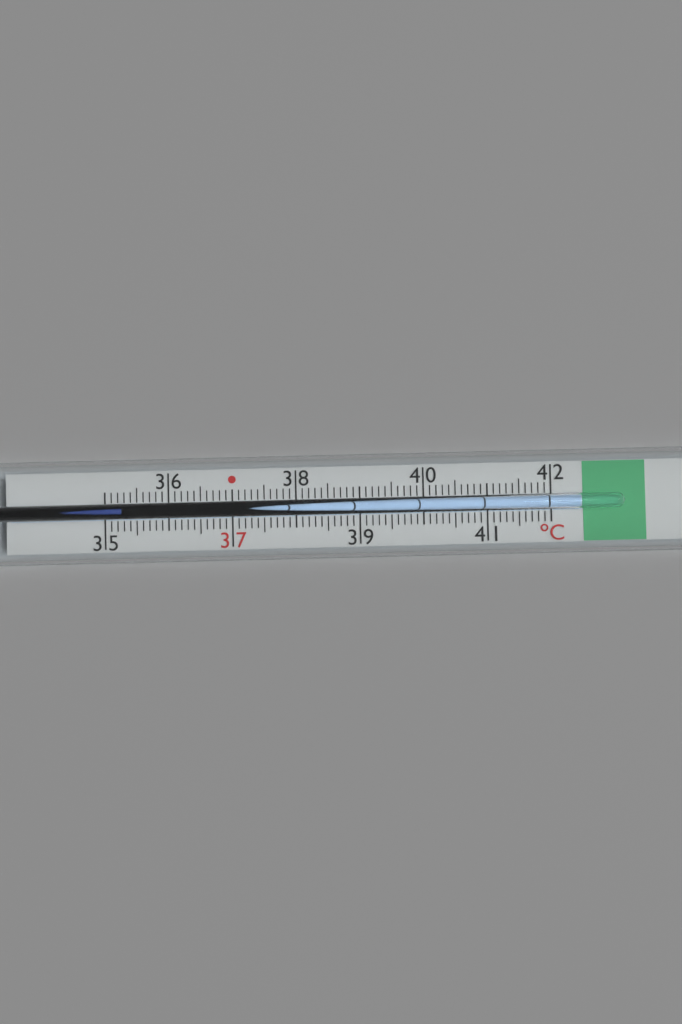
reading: 35.3 °C
